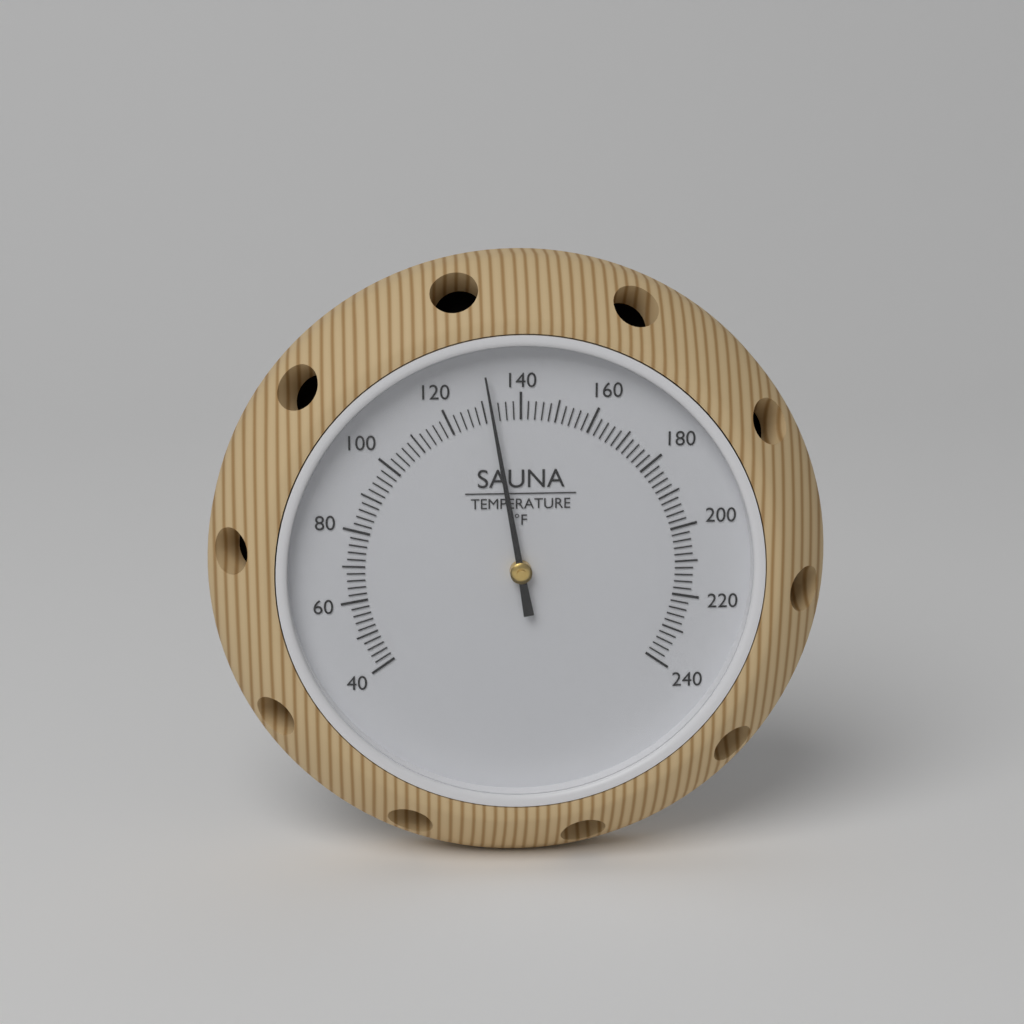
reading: 132 °F
